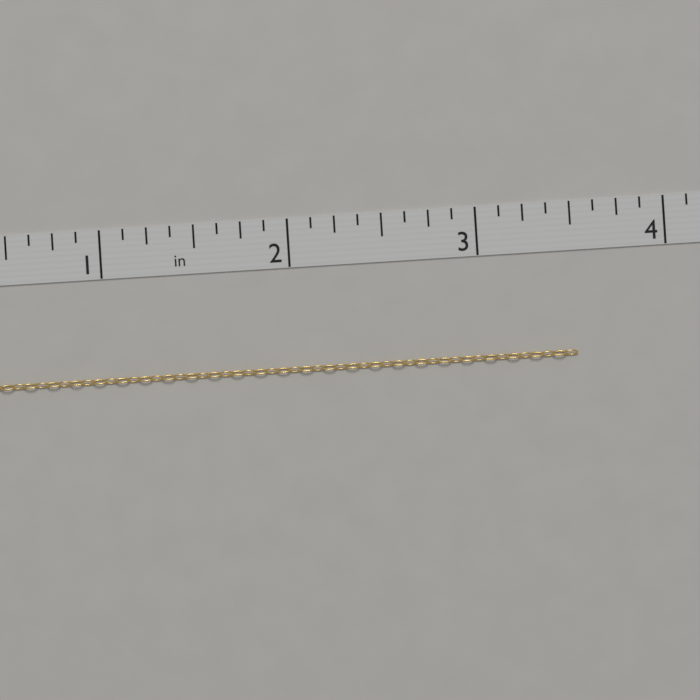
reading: 3.500 in
